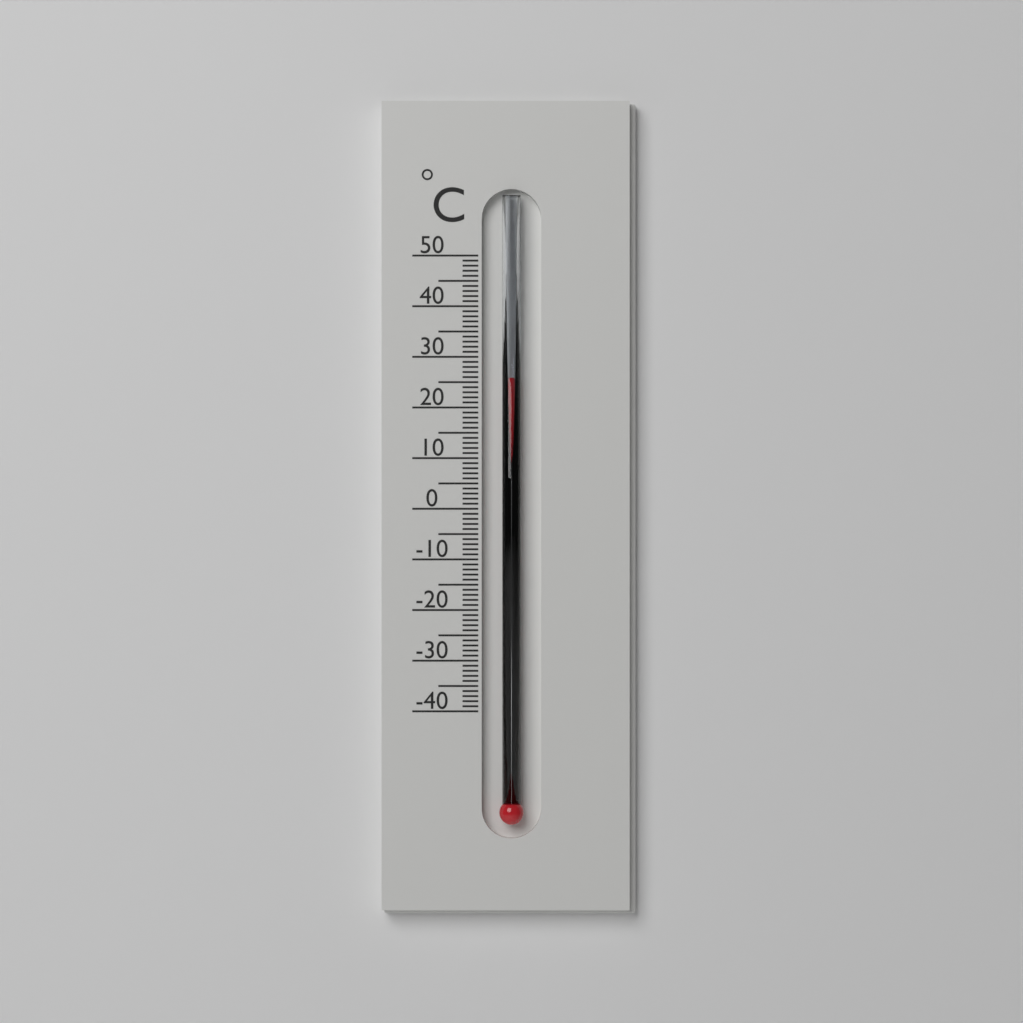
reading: 26 °C
